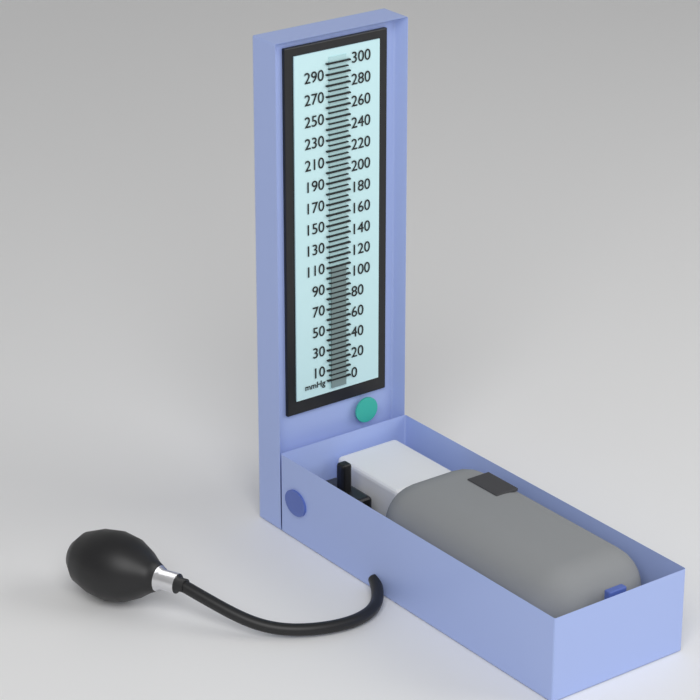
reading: 110 mmHg
